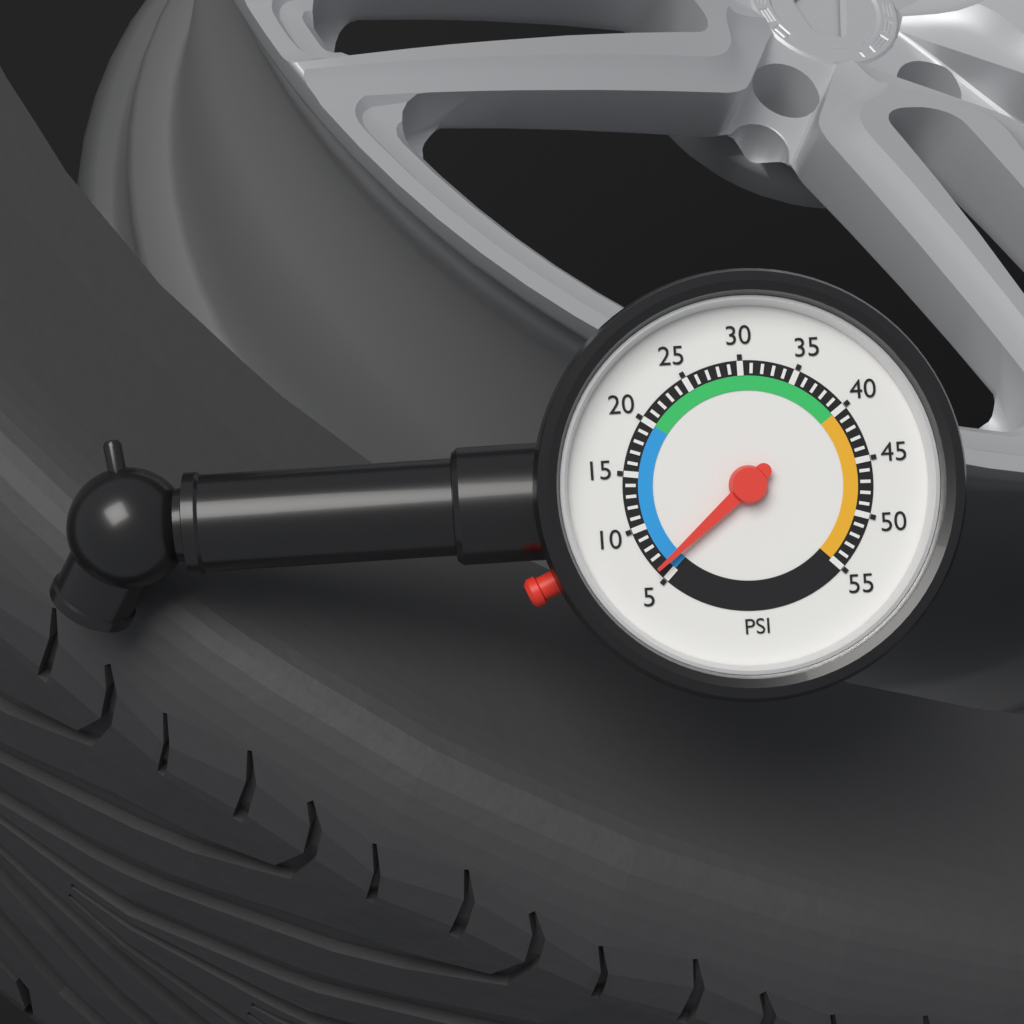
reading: 6 psi
